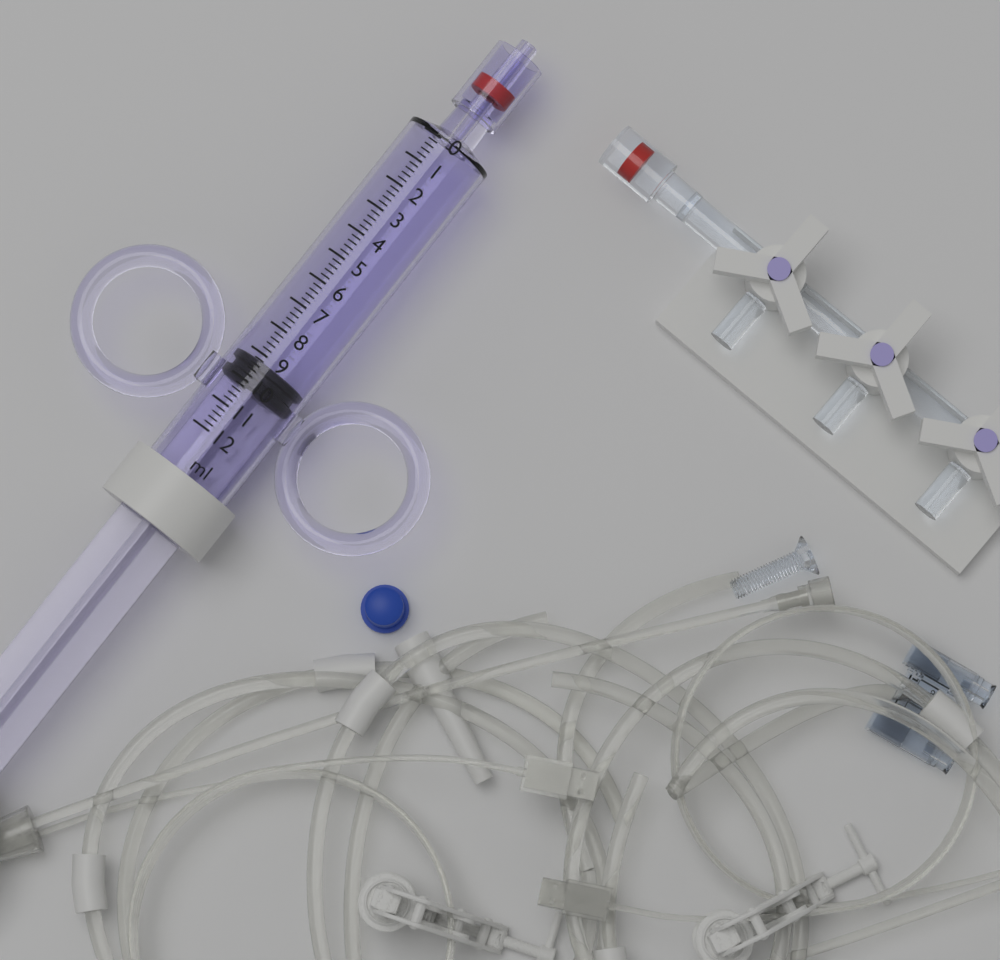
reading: 9.2 ml
